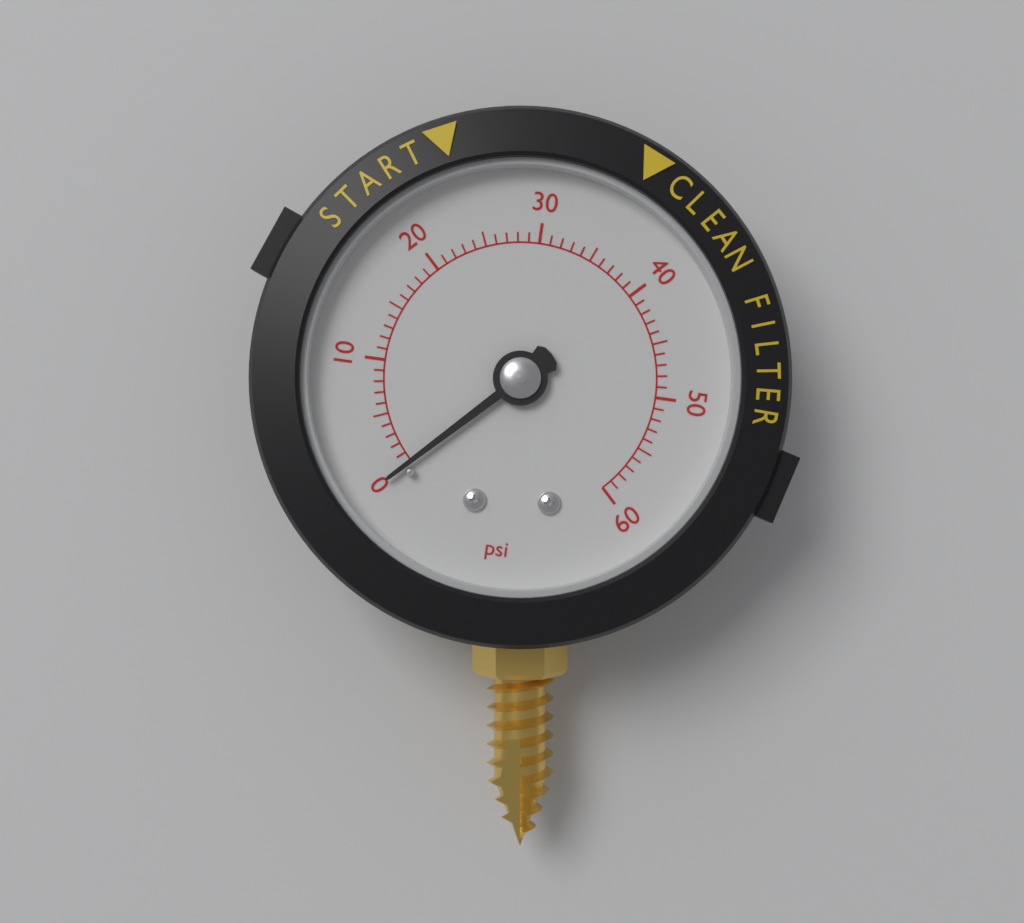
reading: 0 psi
